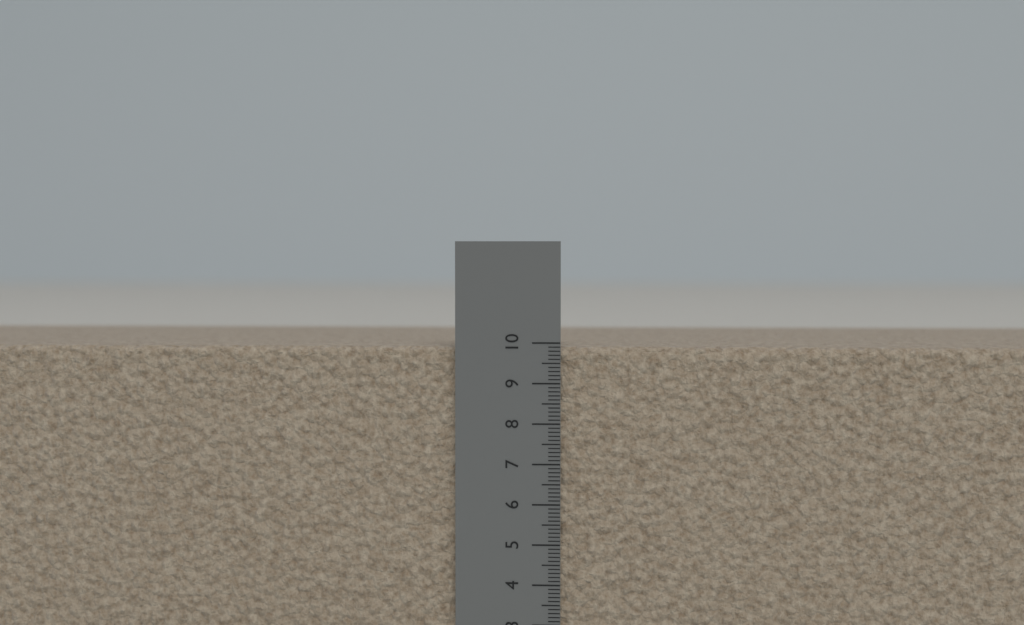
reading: 9.9 cm
